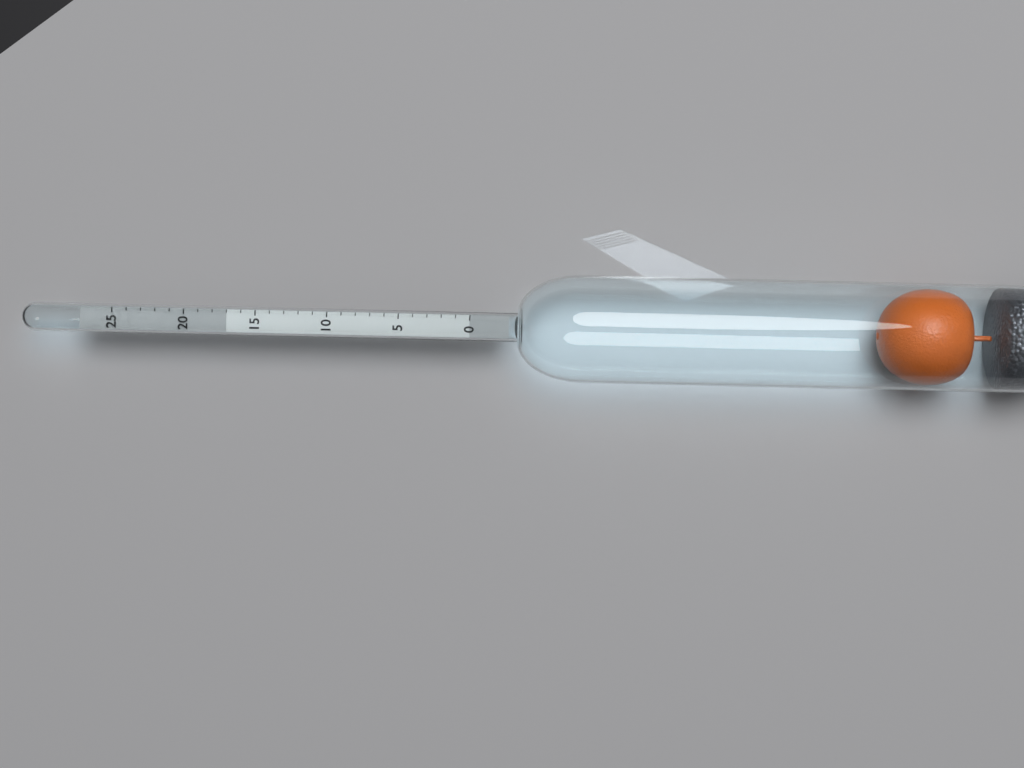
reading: 17 (no unit)
